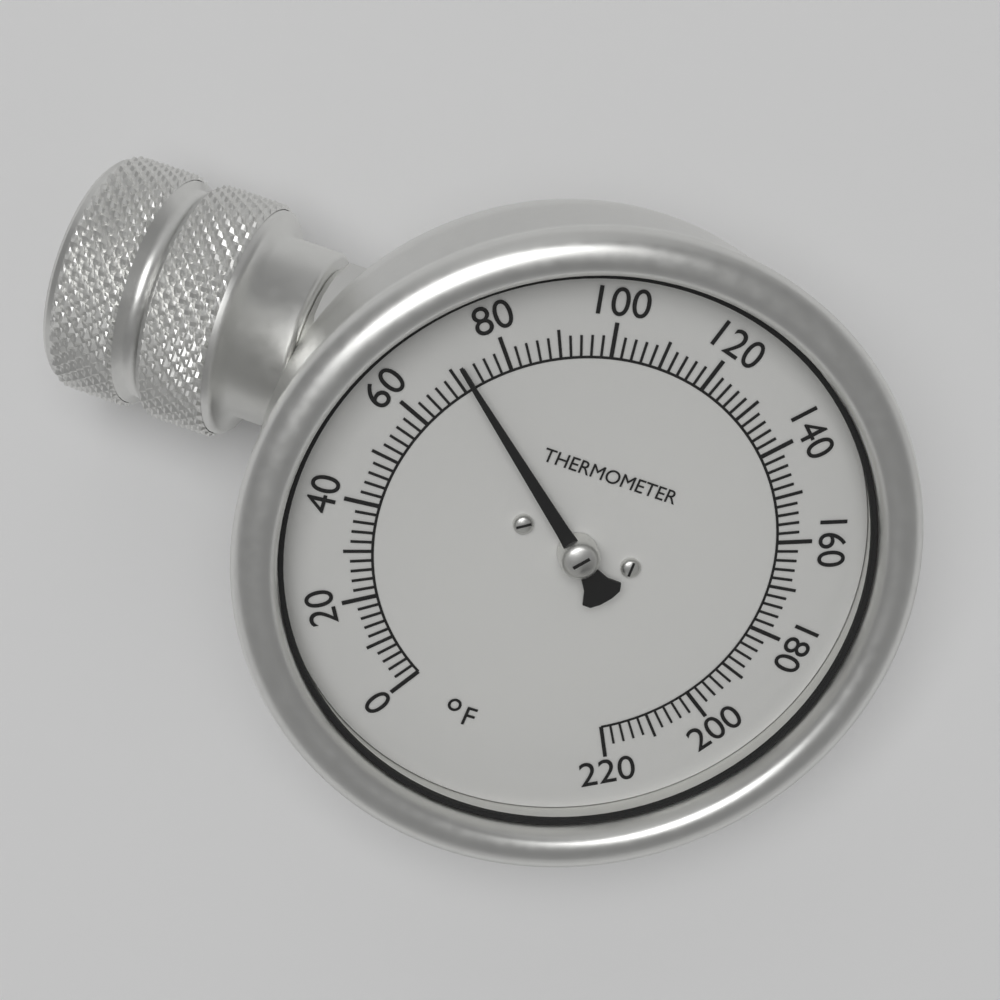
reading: 72 °F
